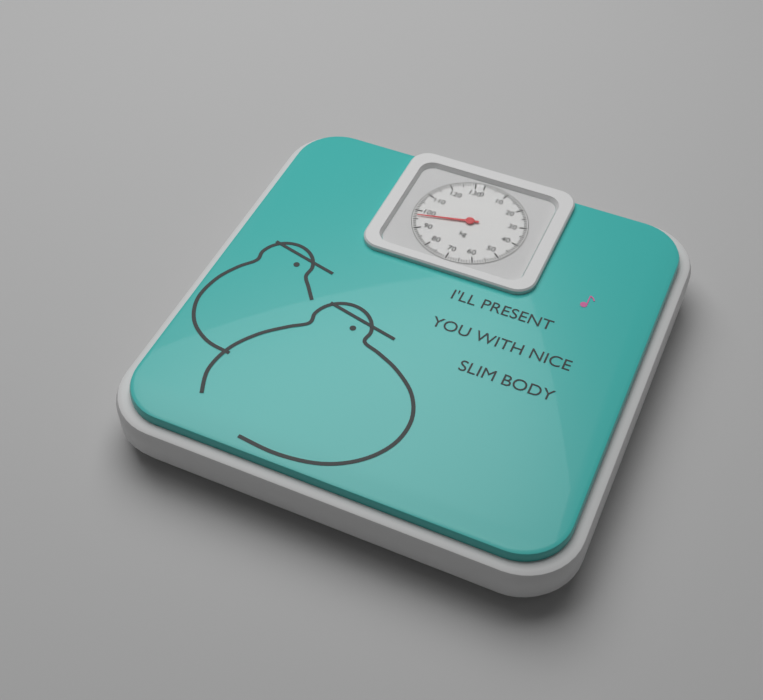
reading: 97 kg
